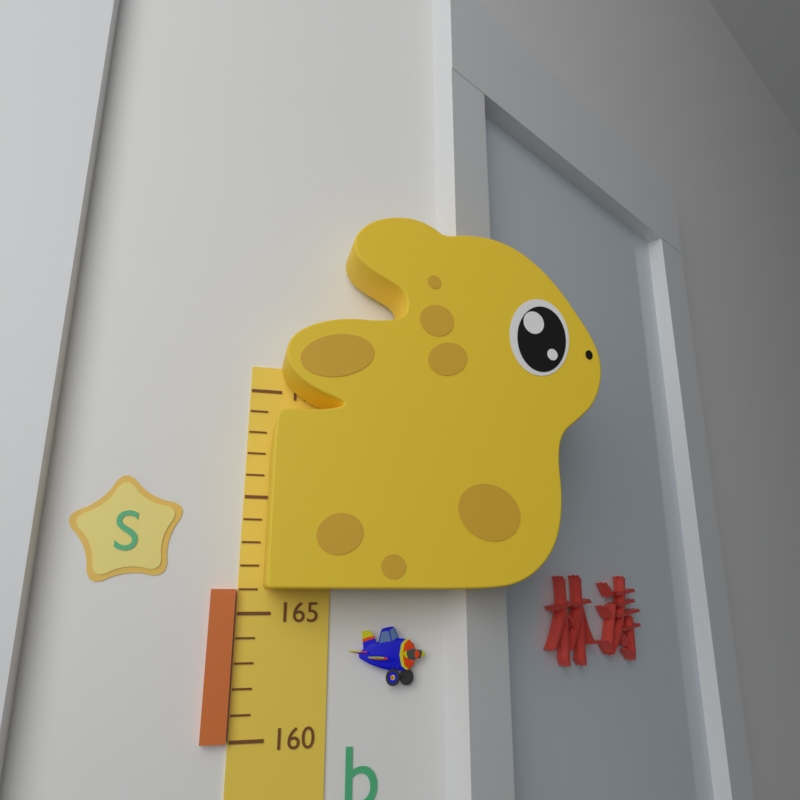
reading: 166 (no unit)
